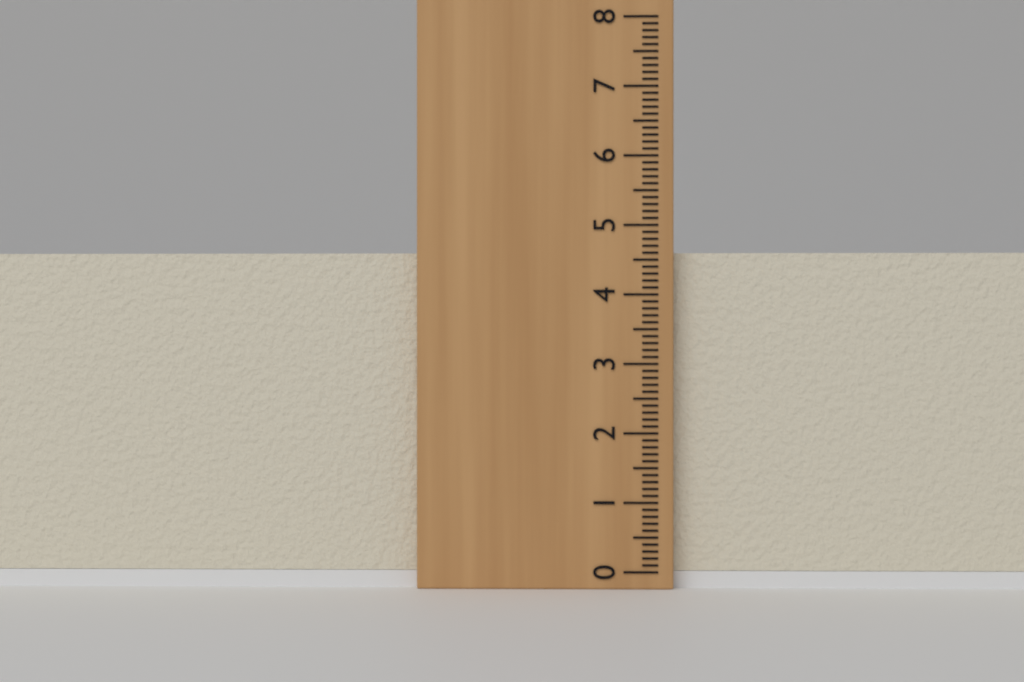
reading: 4.6 (no unit)
